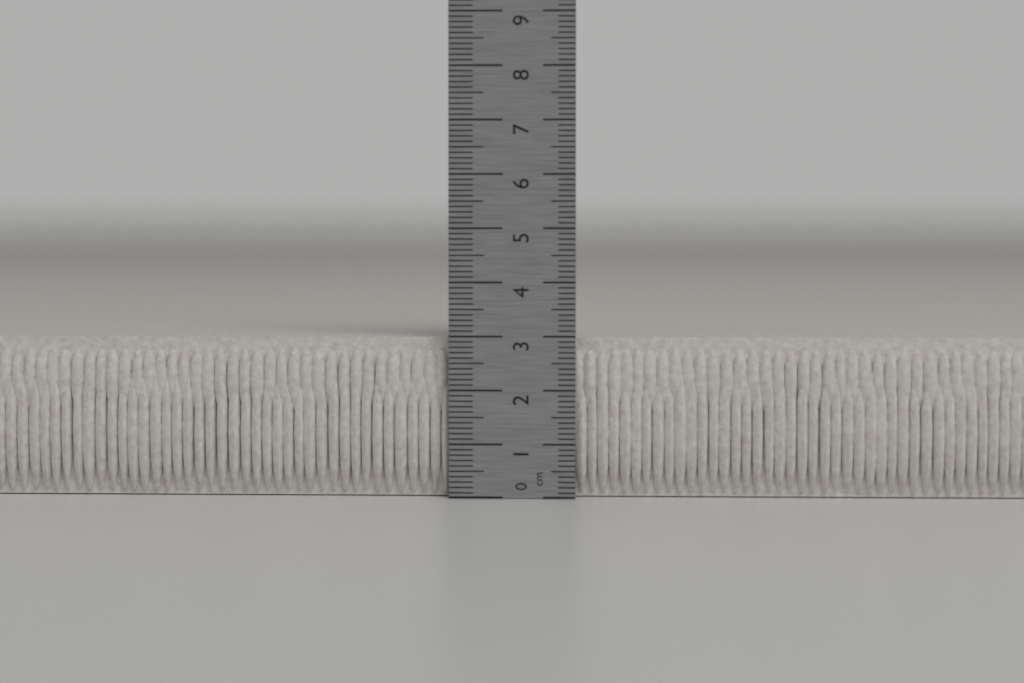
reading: 3.0 cm
